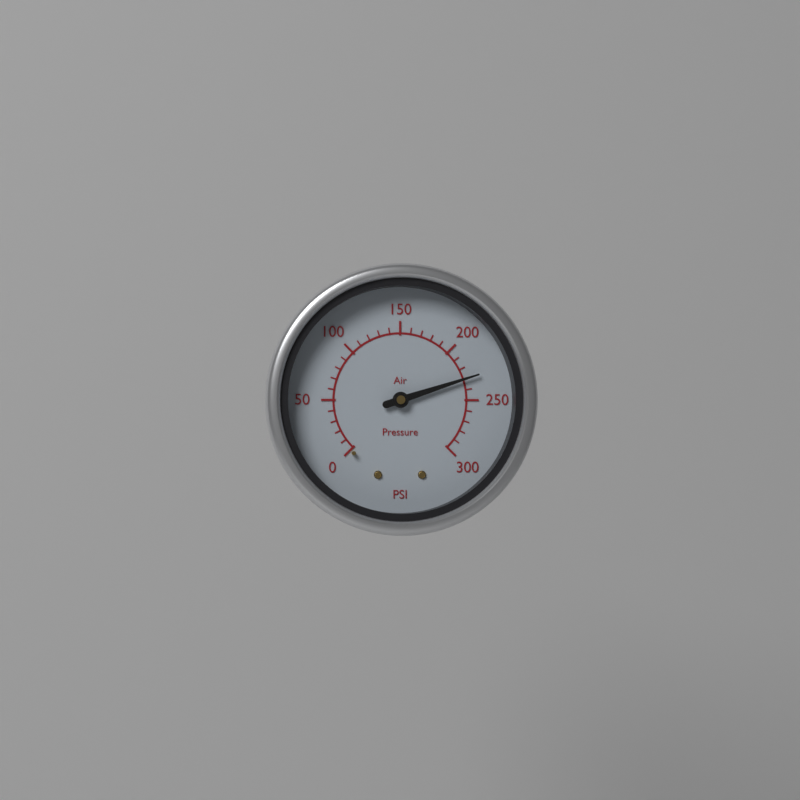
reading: 230 psi
